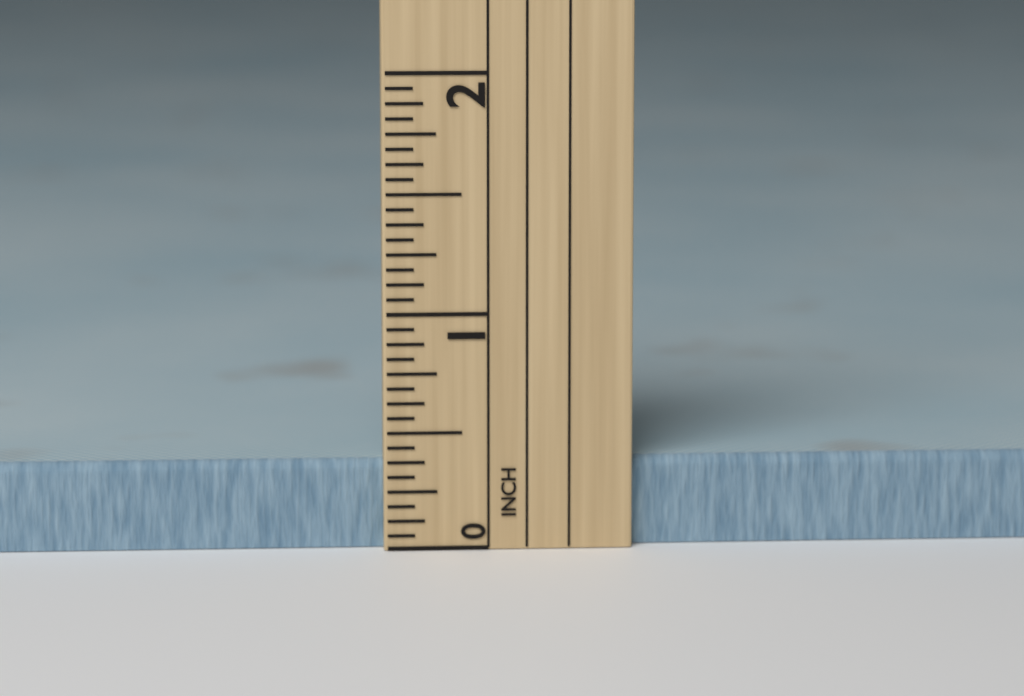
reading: 0.3750 in
